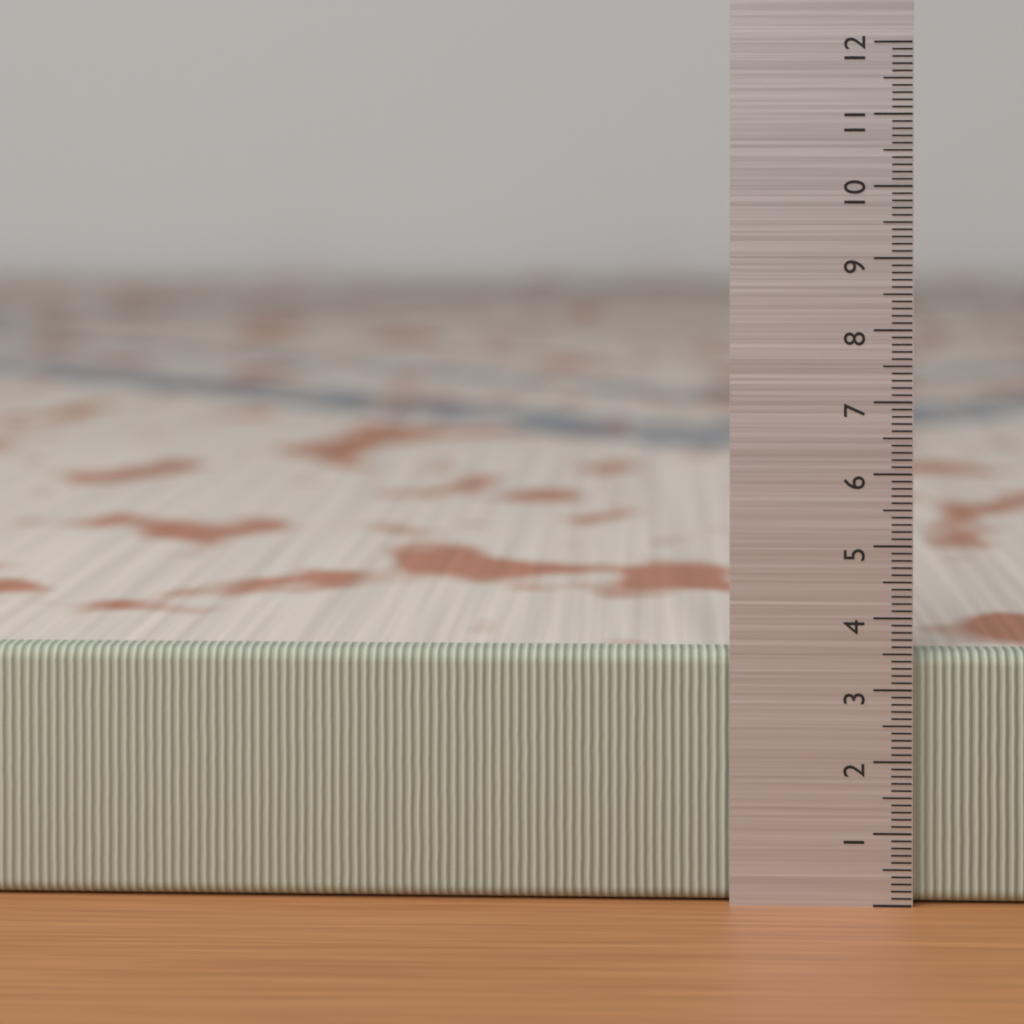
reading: 3.5 (no unit)
